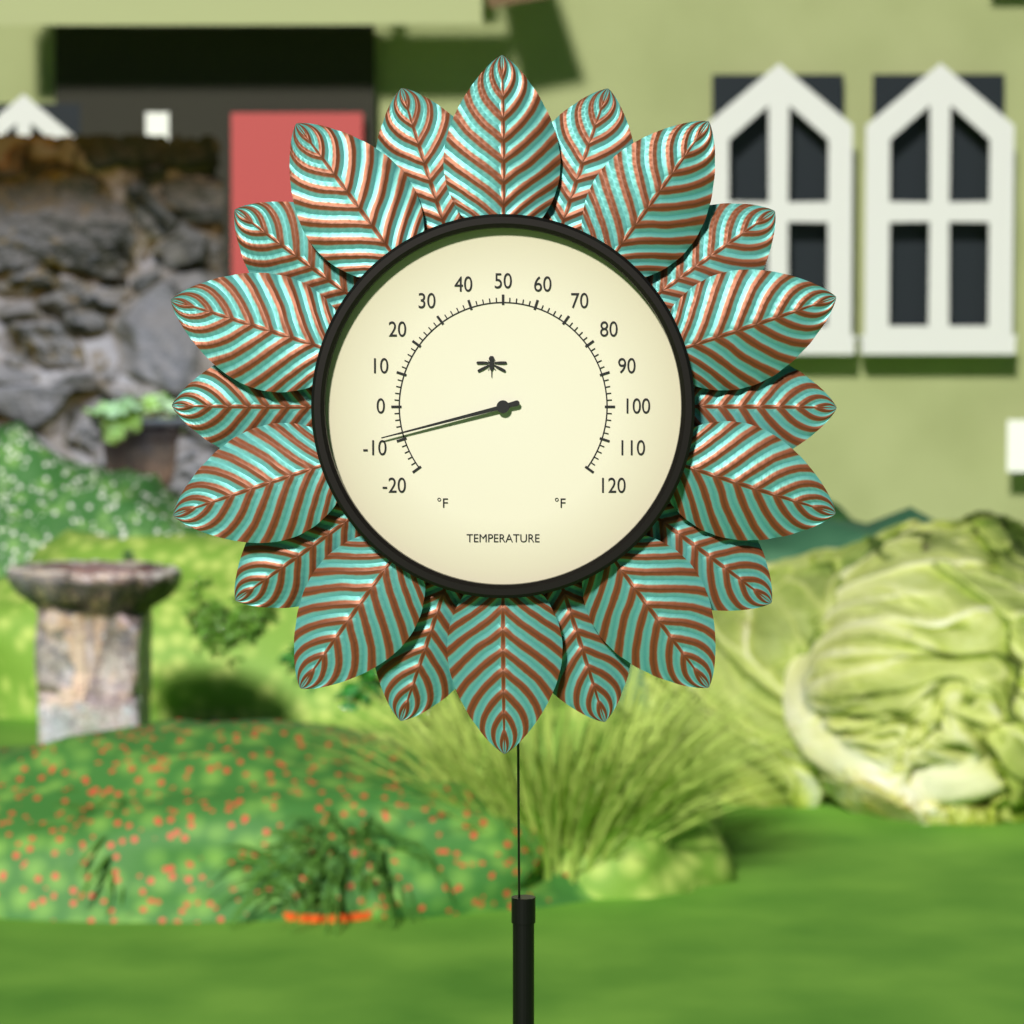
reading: -8 °F
